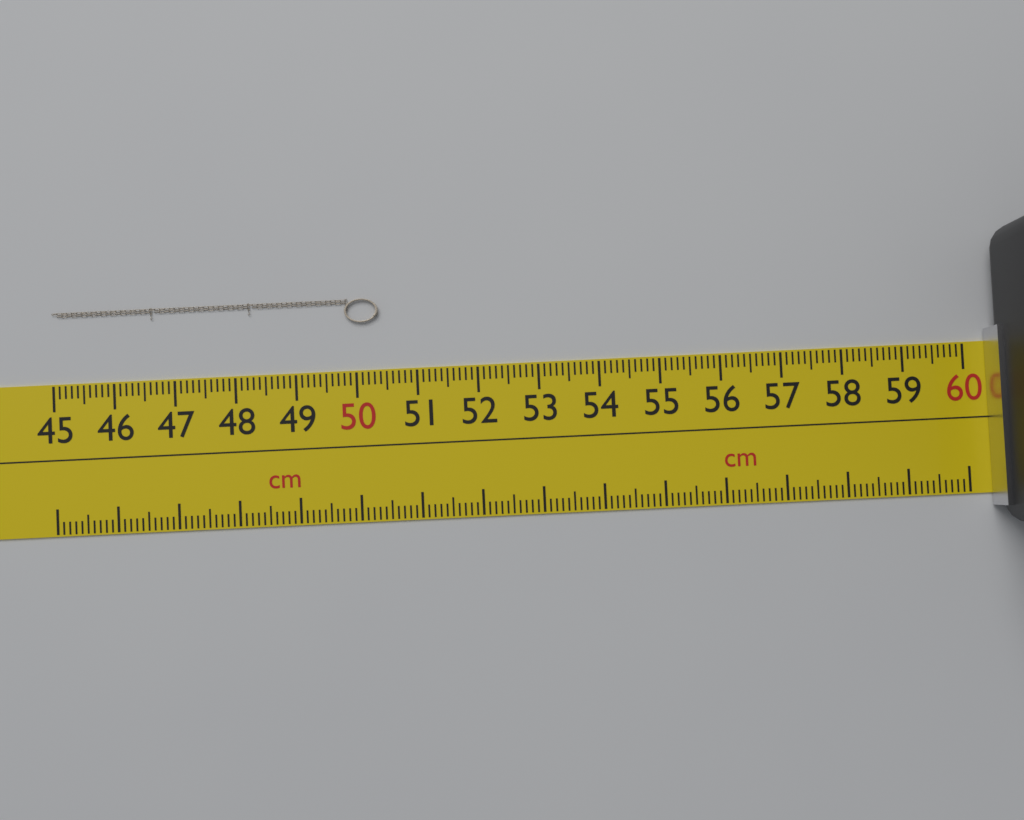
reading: 50.4 cm
